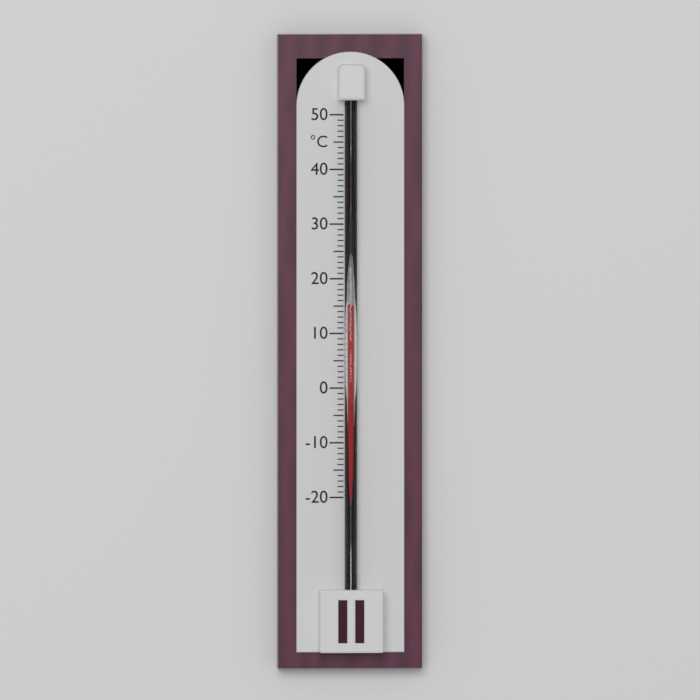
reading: 15 °C
